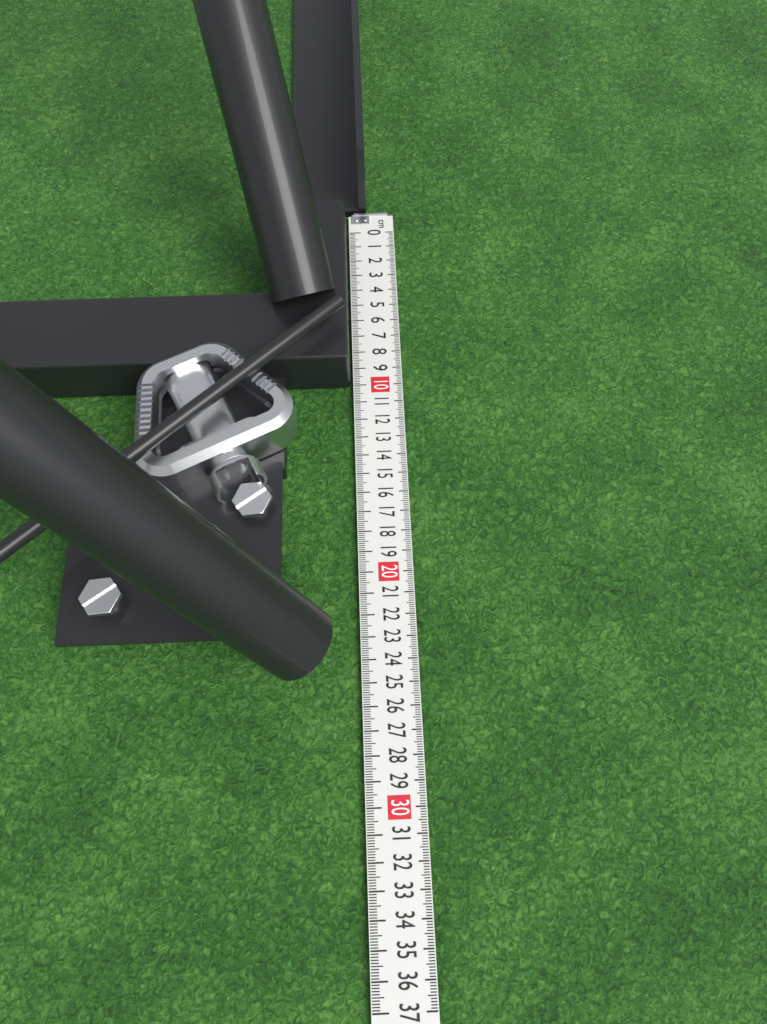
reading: 10.0 cm
